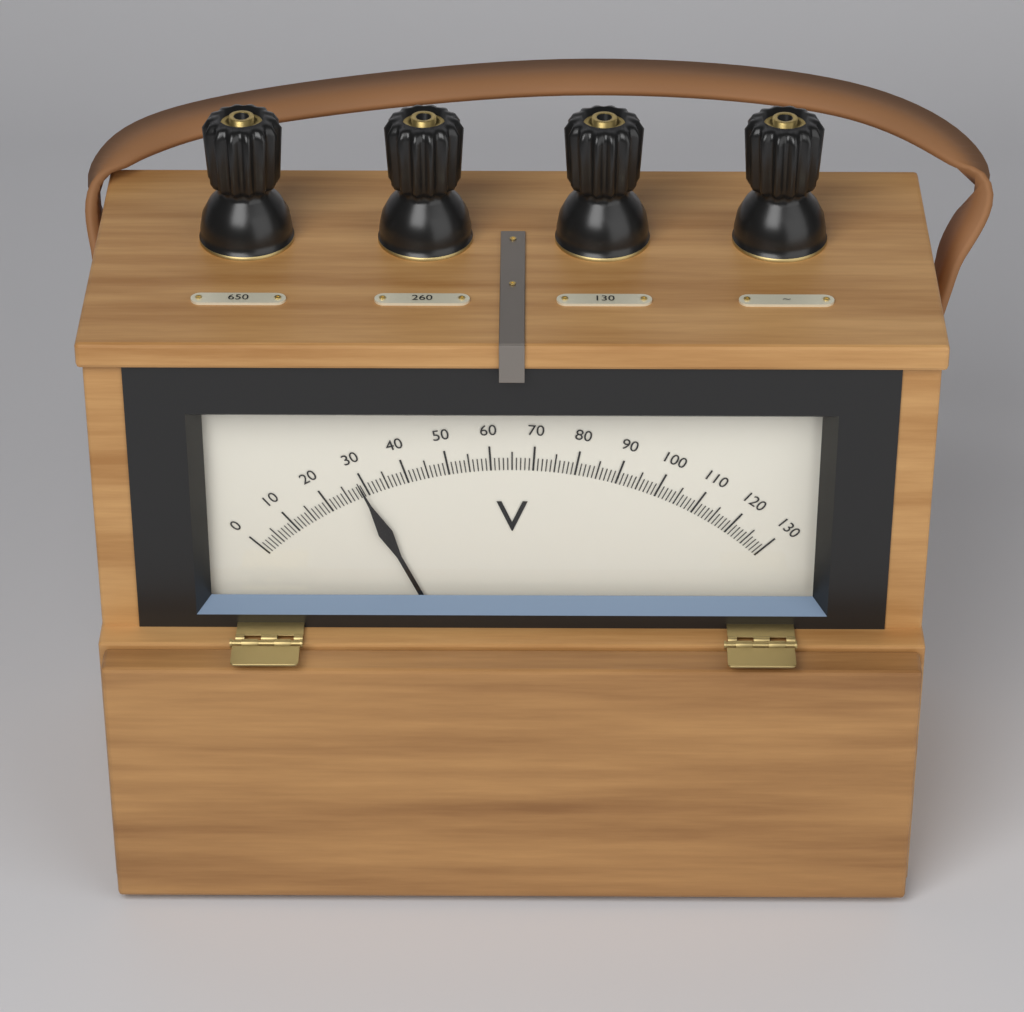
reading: 29 V
